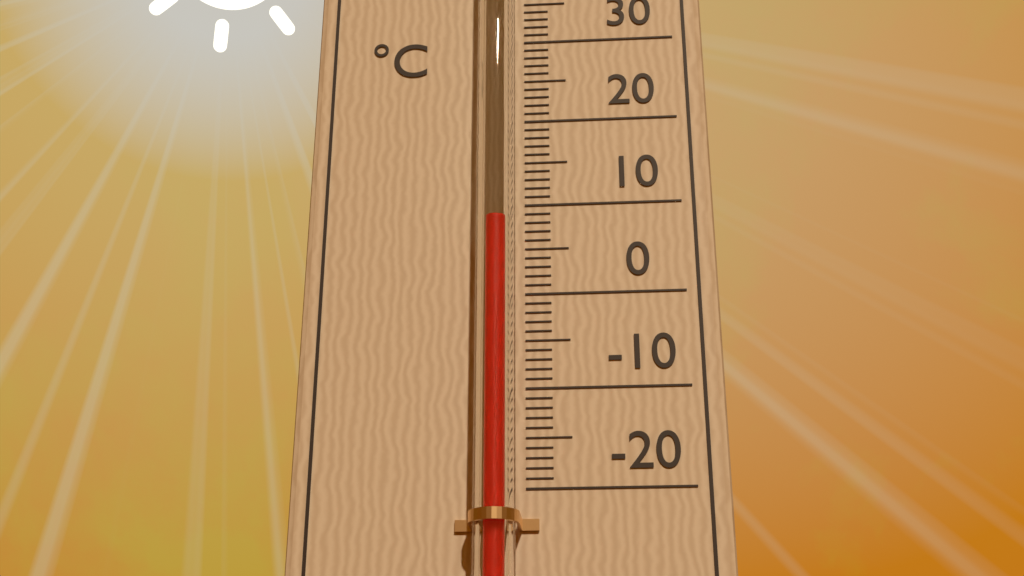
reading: 7 °C
